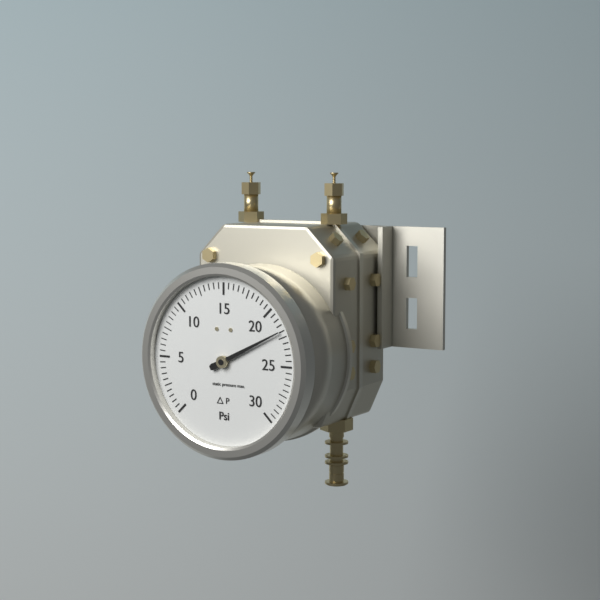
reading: 22.0 psi
